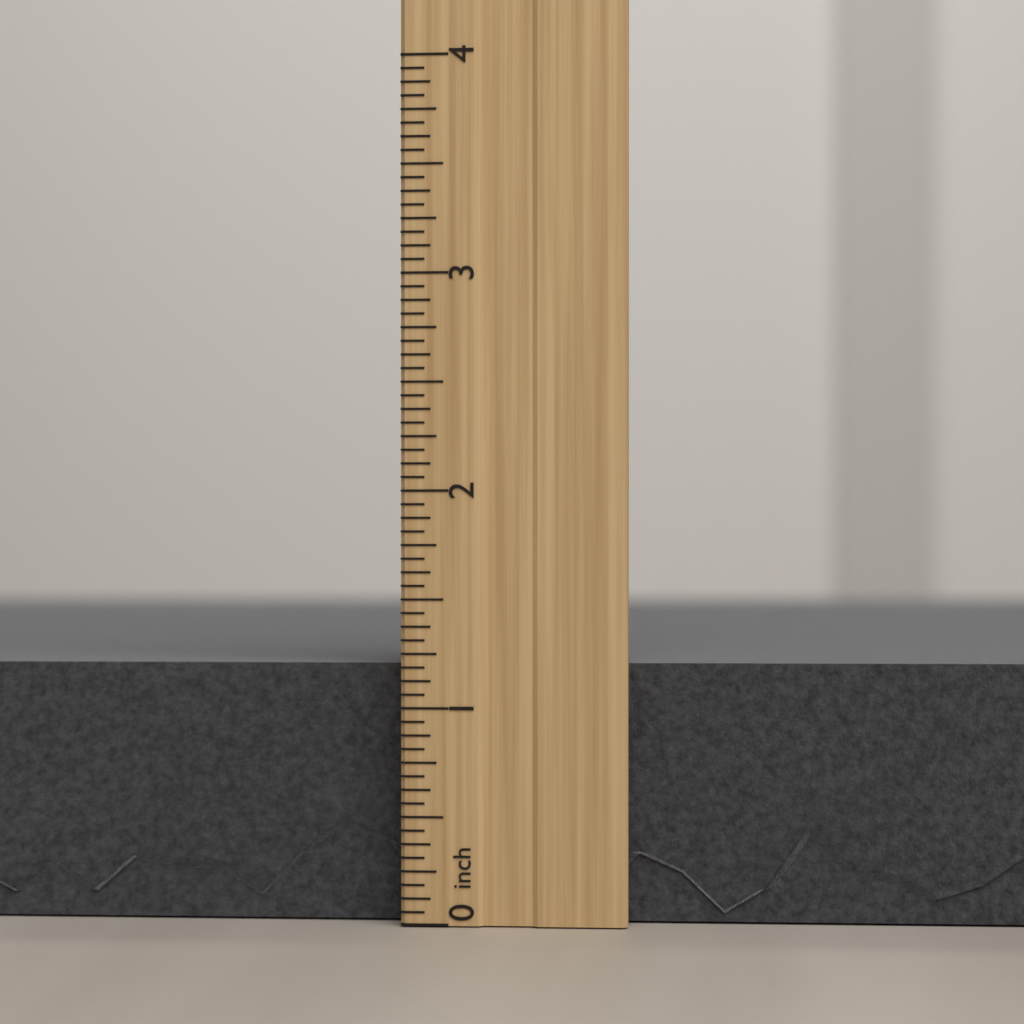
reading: 1.2500 inch
